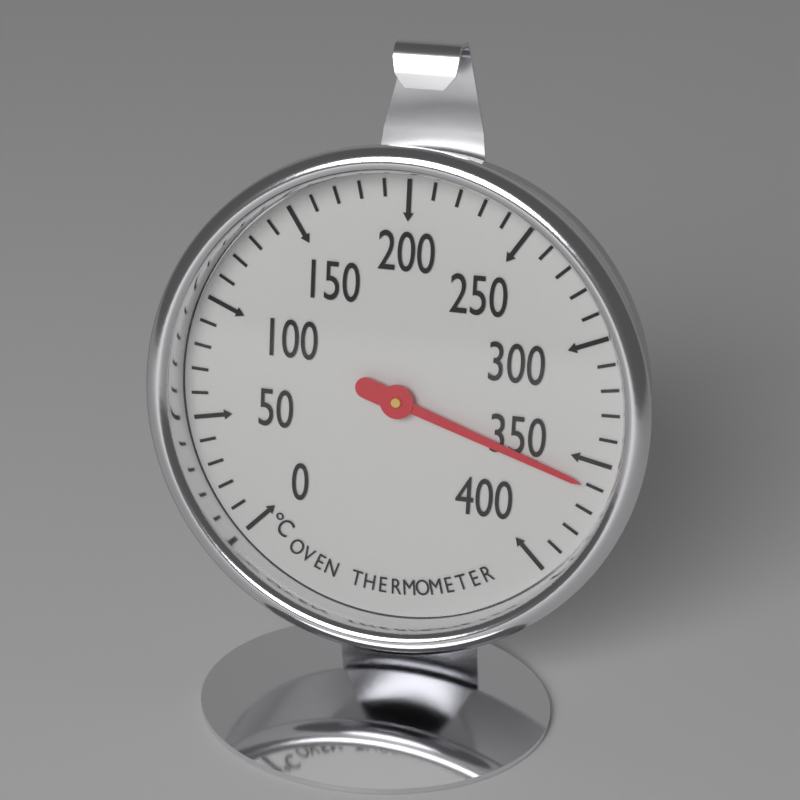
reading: 360 °C
